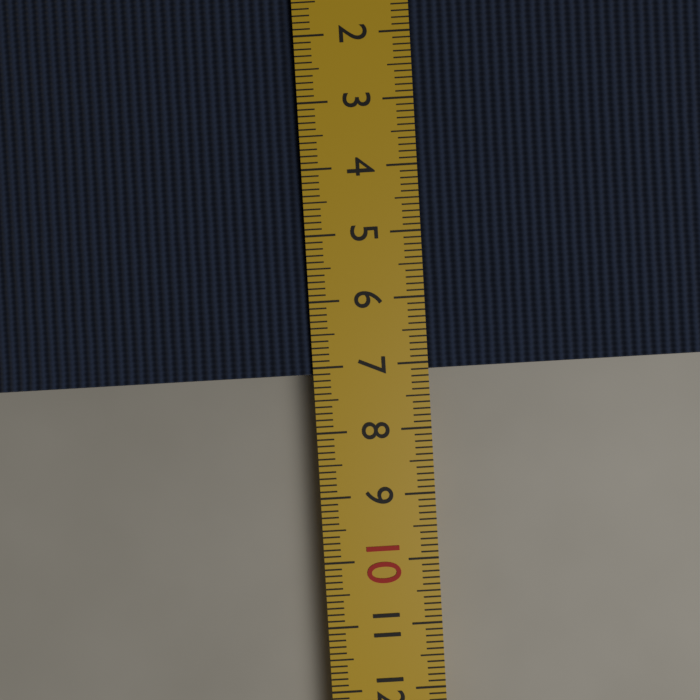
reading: 7.1 cm
